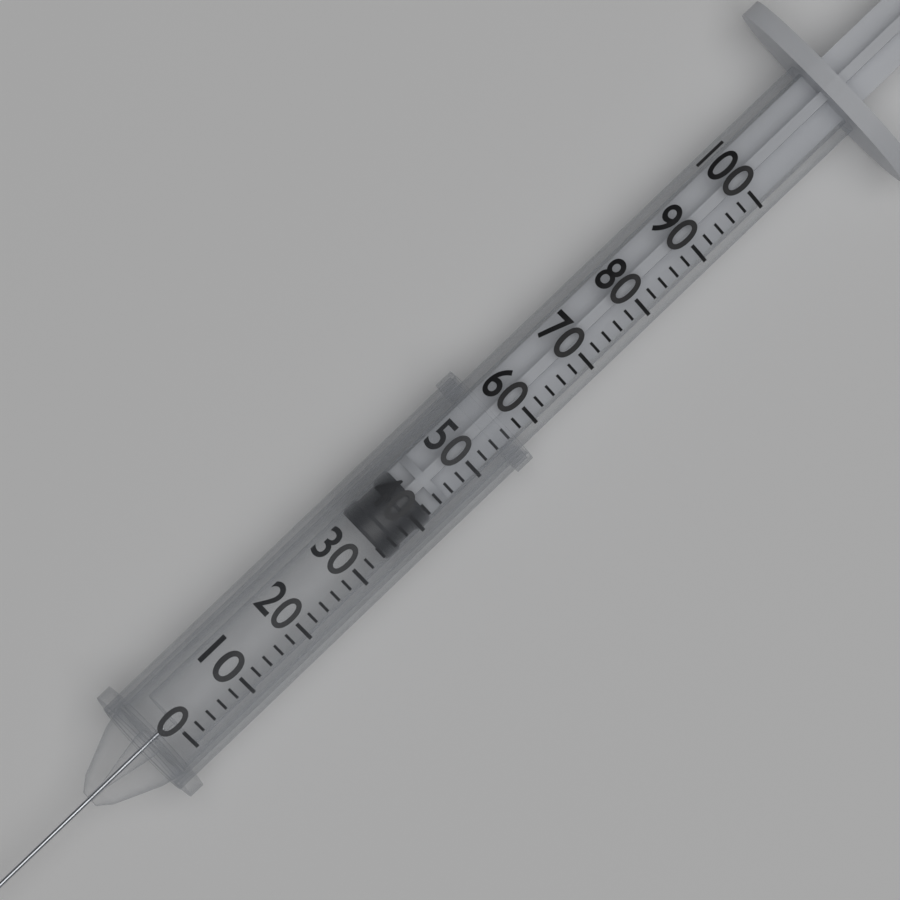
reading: 34 (no unit)
